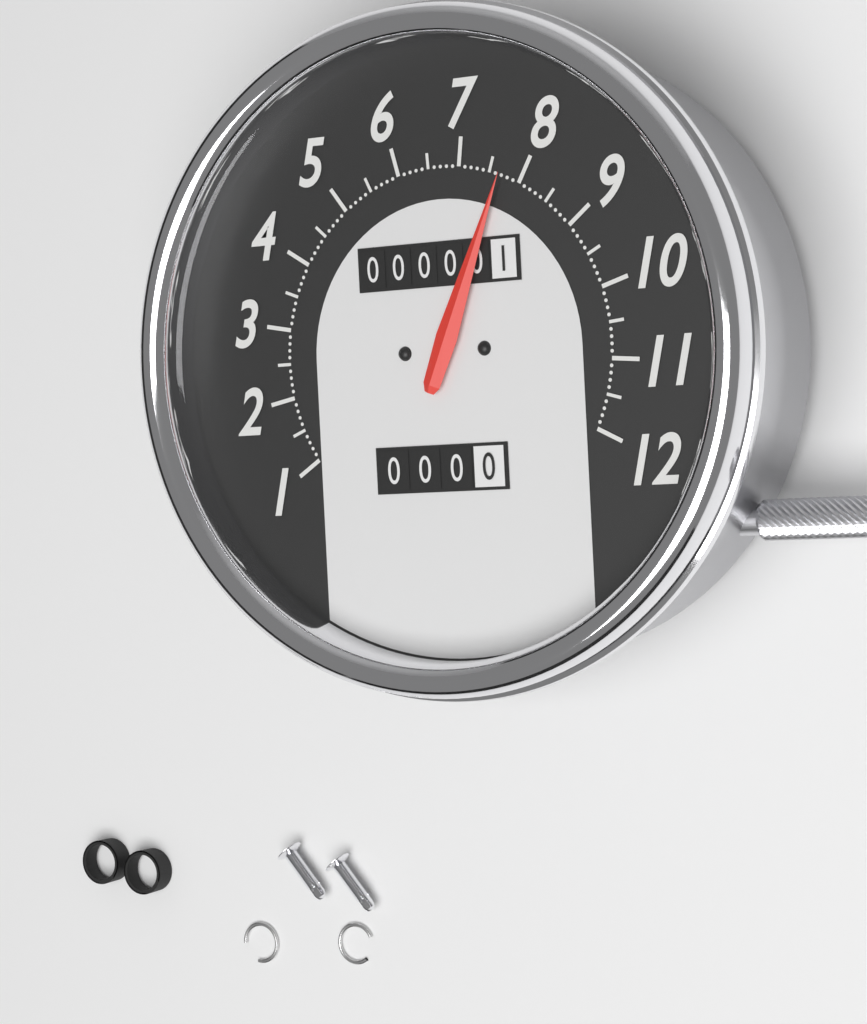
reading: 7.7 (no unit)
